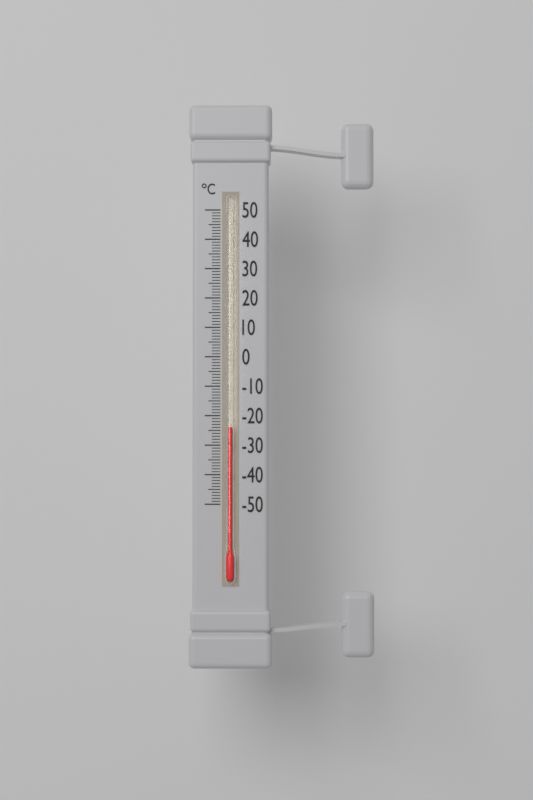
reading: -24 °C
